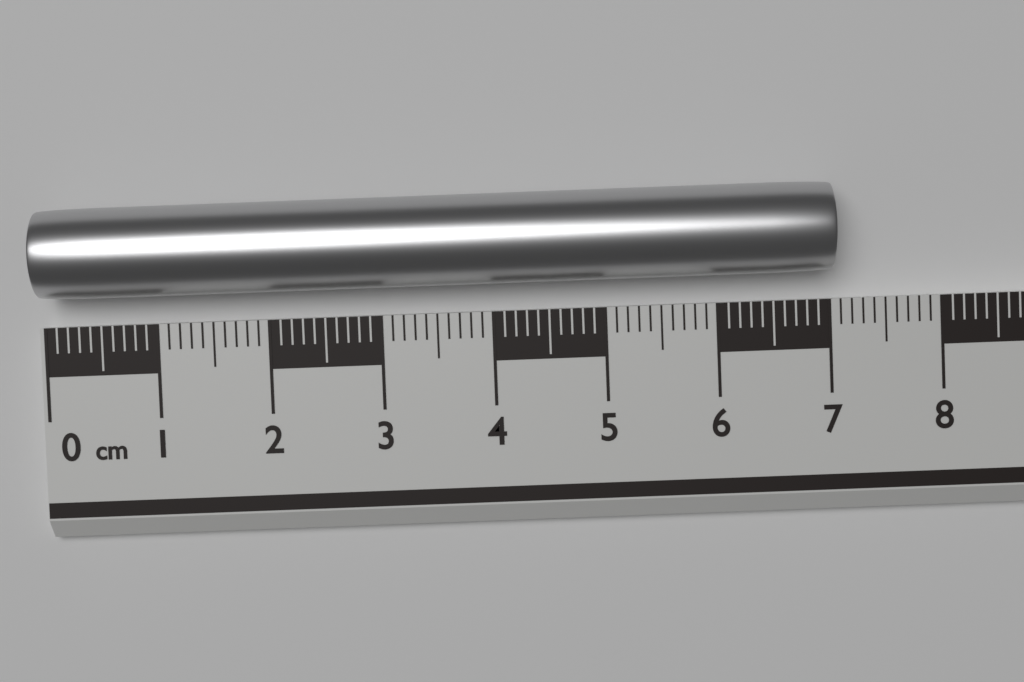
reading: 7.0 cm
